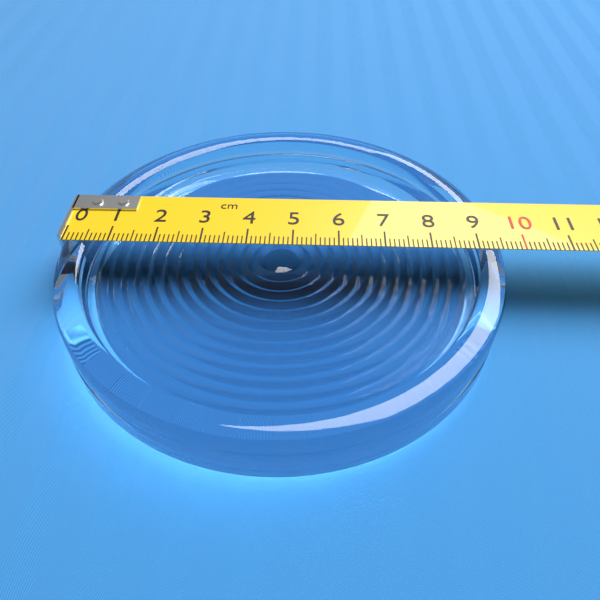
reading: 9.5 cm
